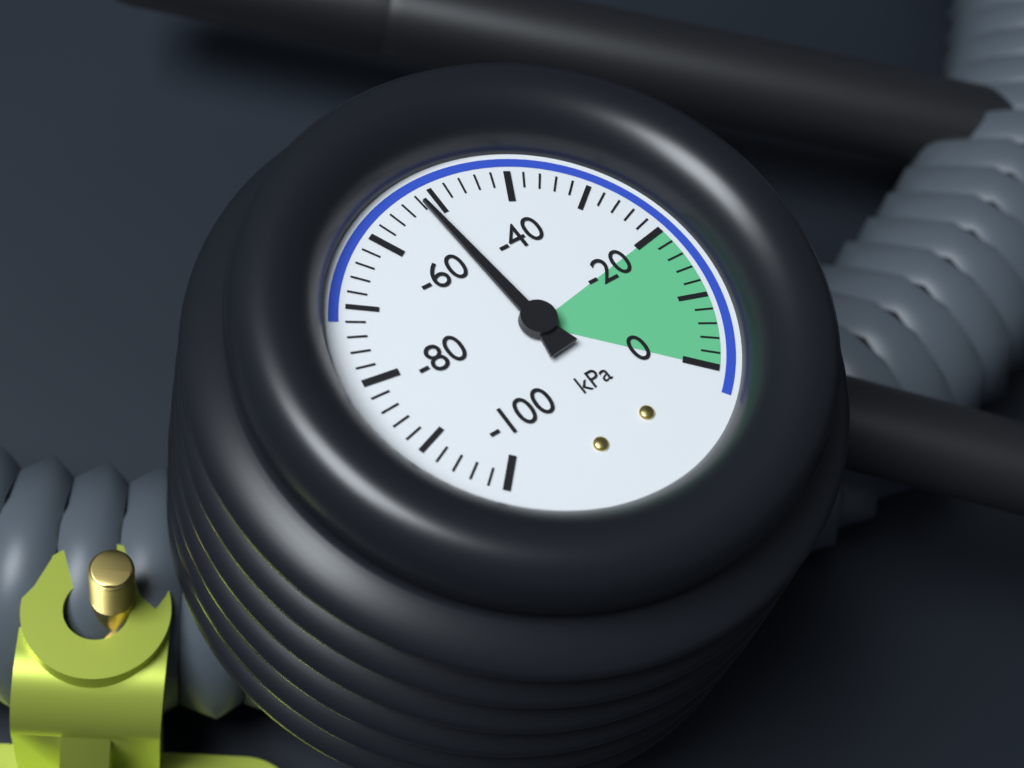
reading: -52 kPa
